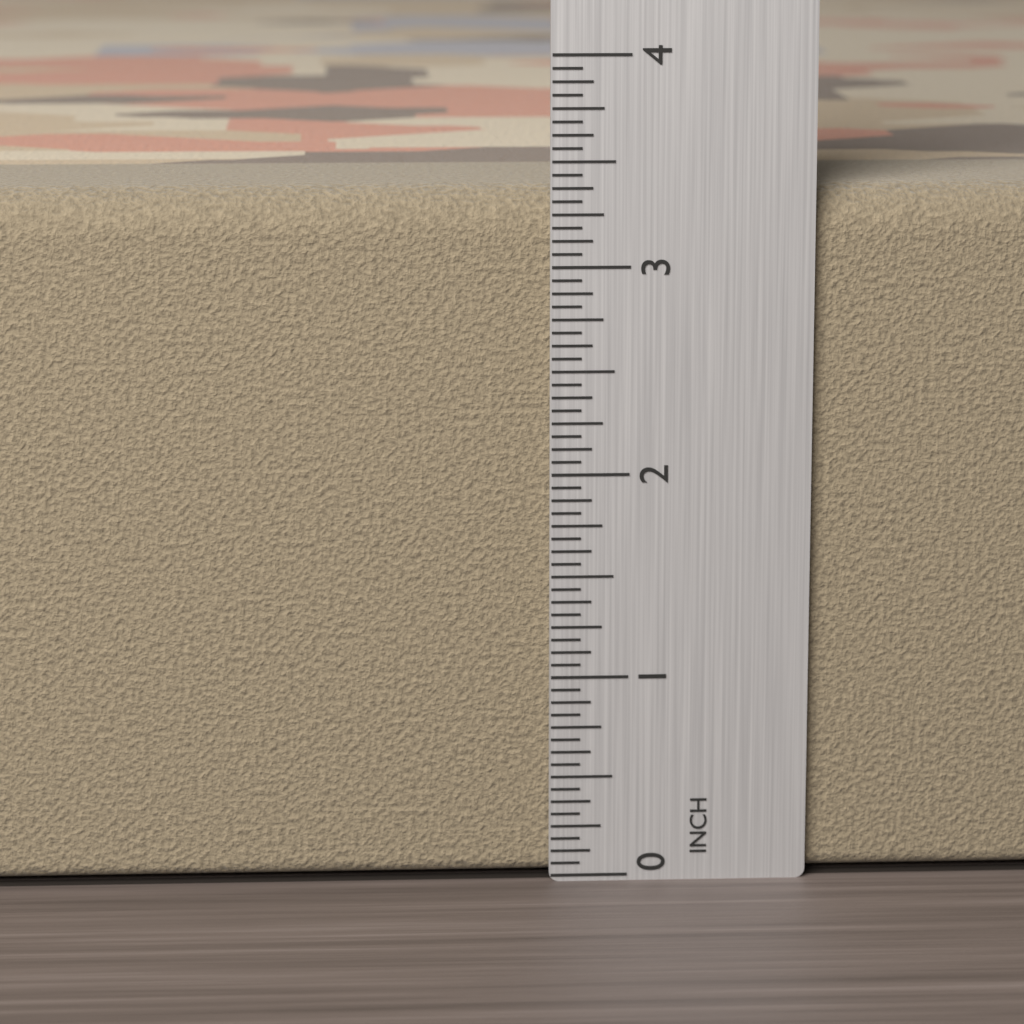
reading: 3.3750 in
